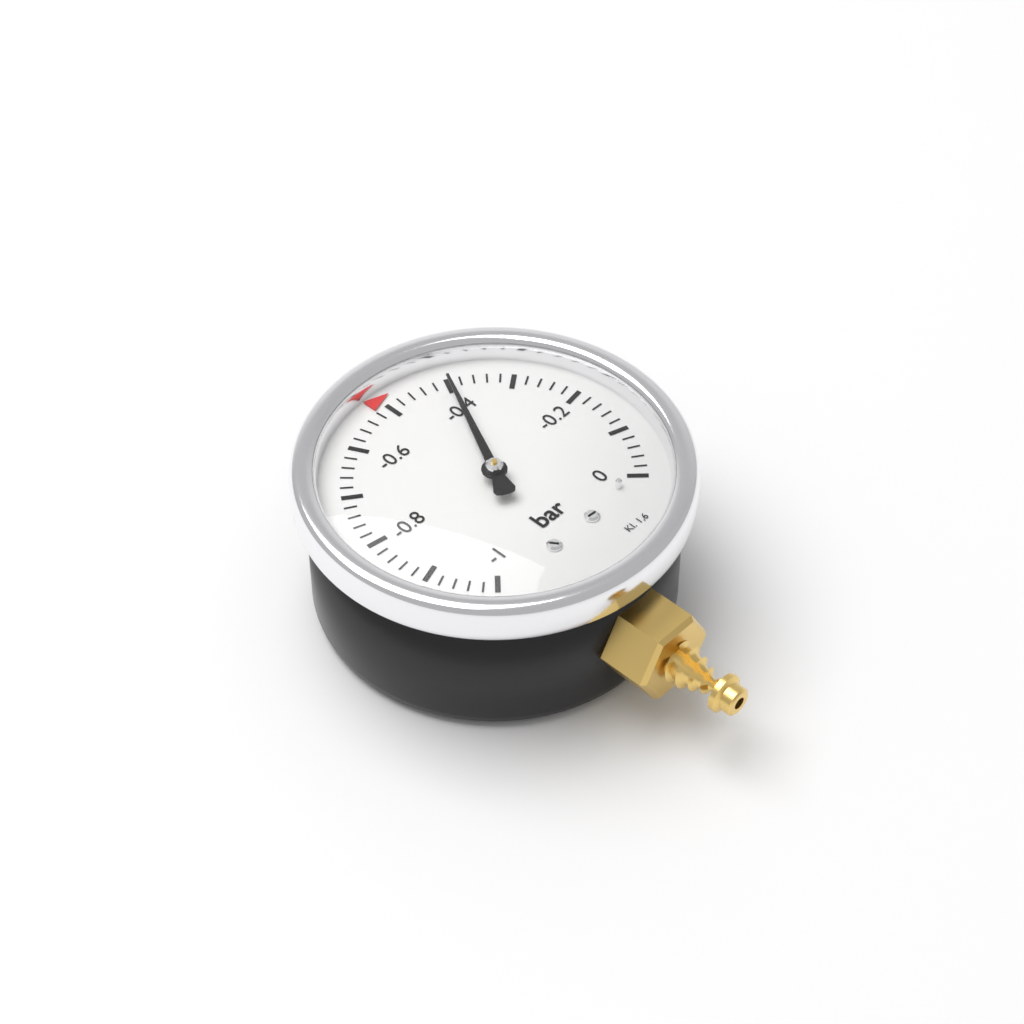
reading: -0.40 bar
